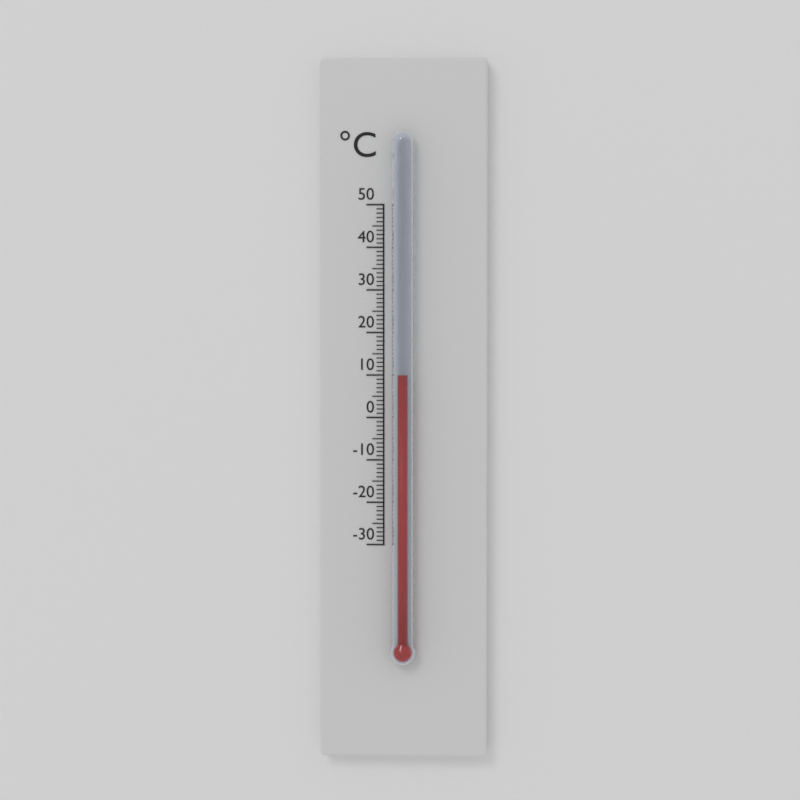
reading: 10 °C
